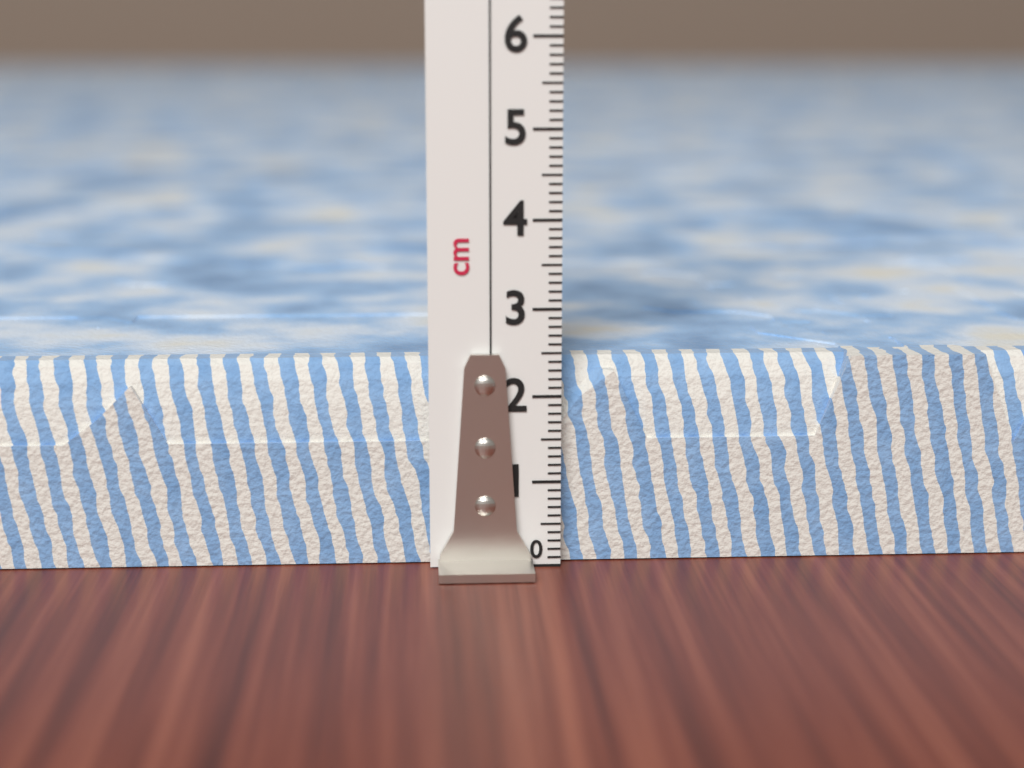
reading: 2.4 cm
